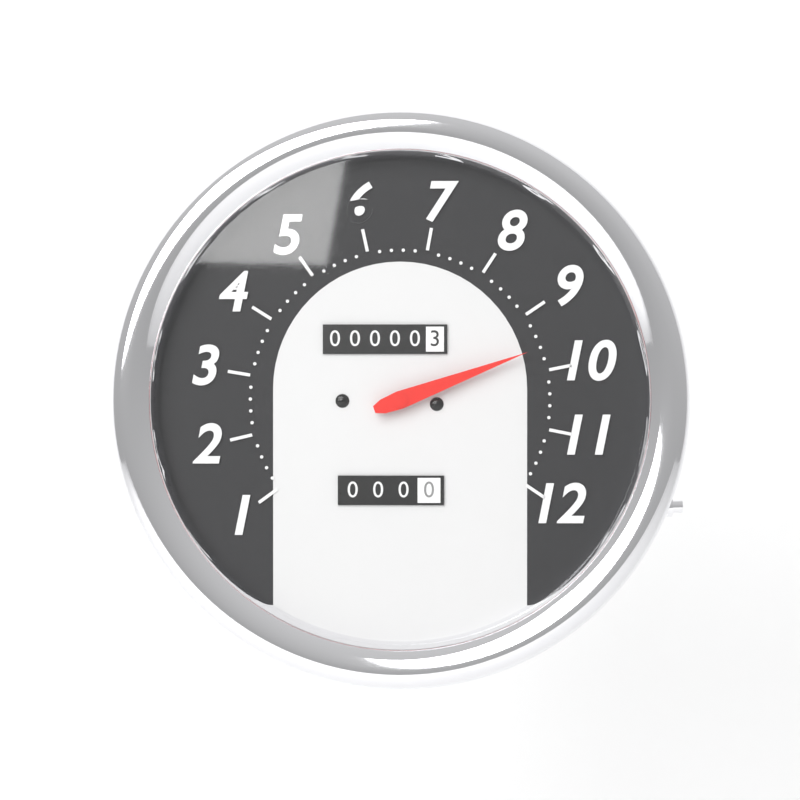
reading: 9.6 (no unit)
